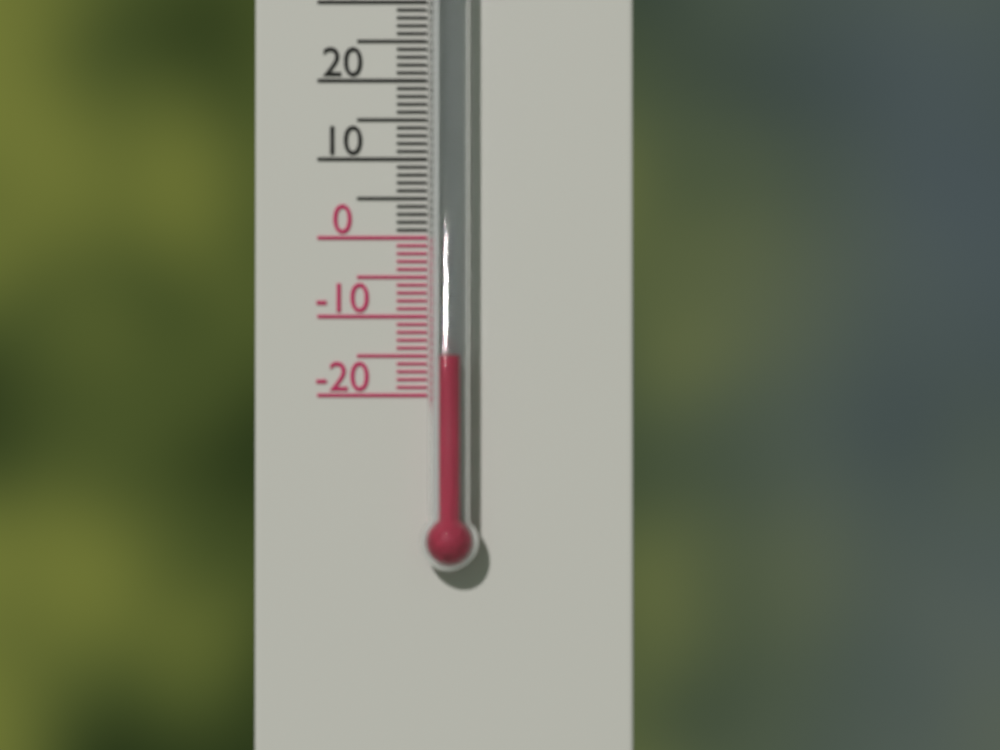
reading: -15 °C
